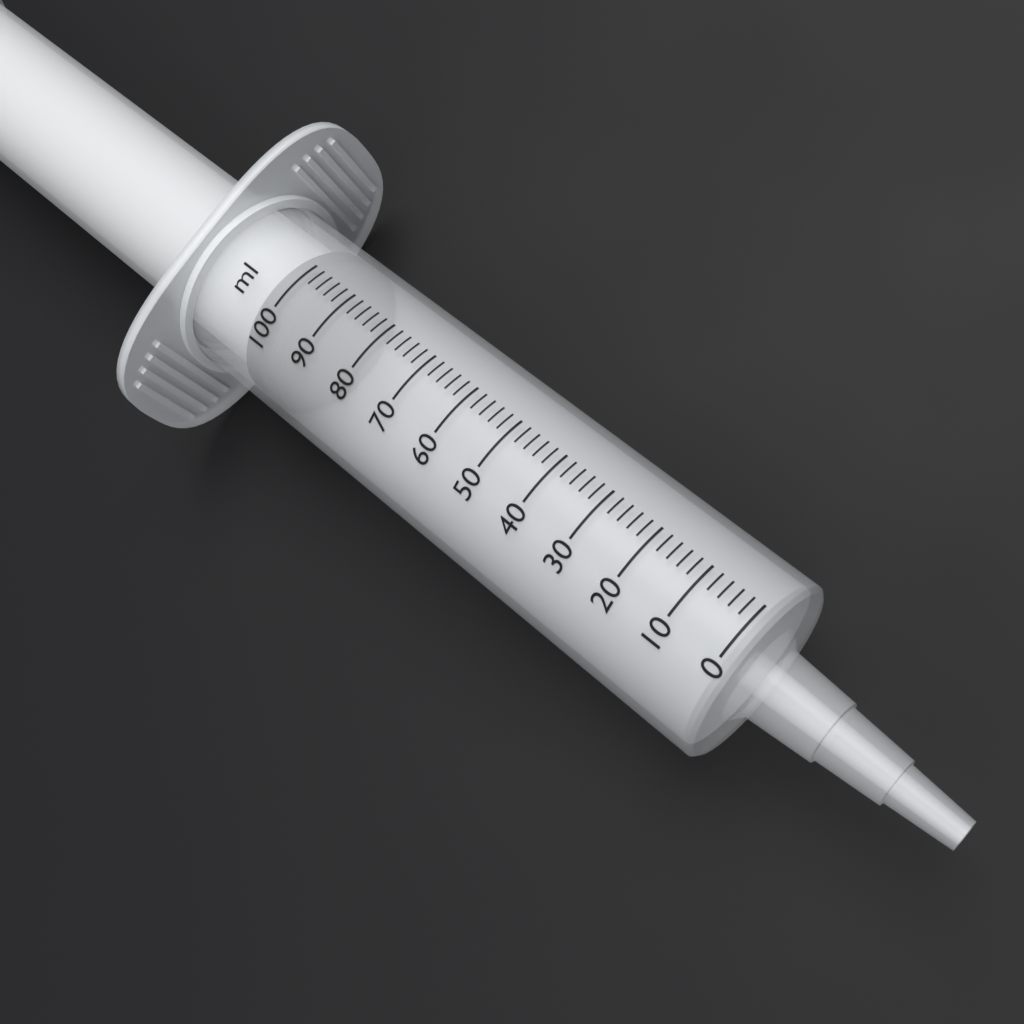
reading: 96 ml
